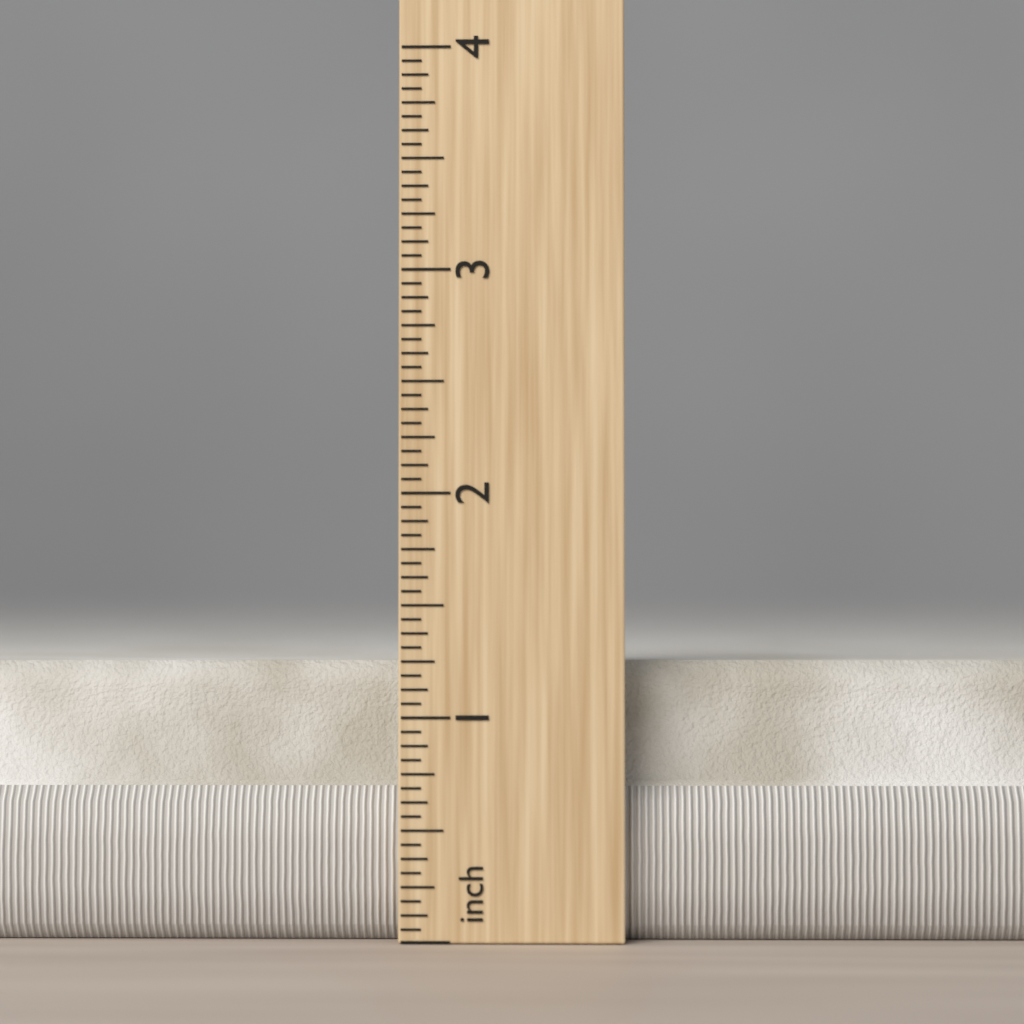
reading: 1.2500 in
